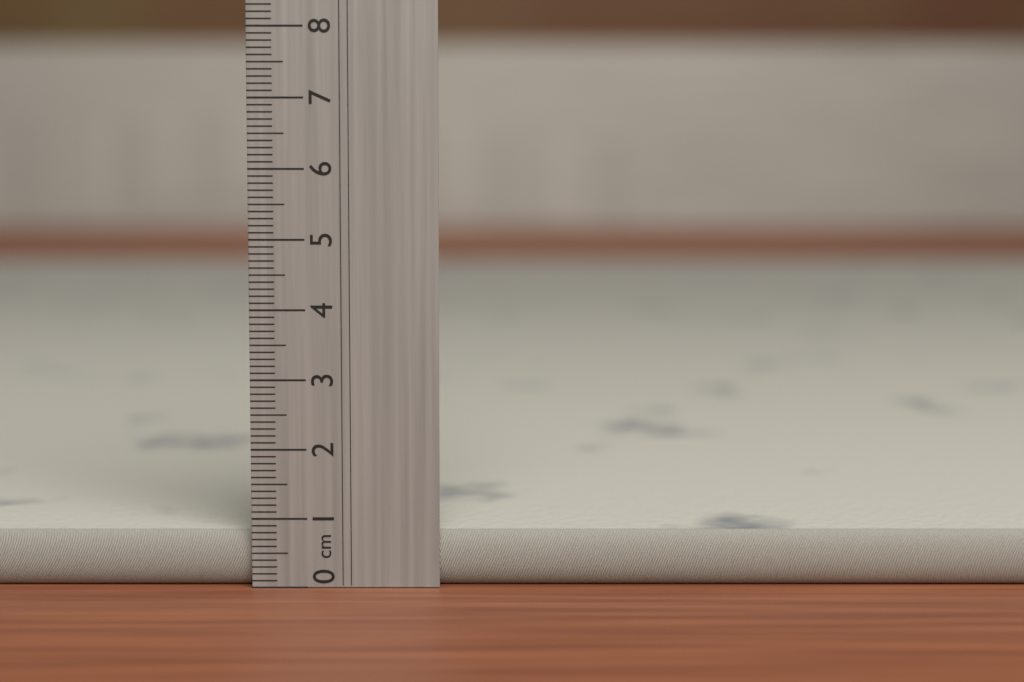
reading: 0.8 cm
